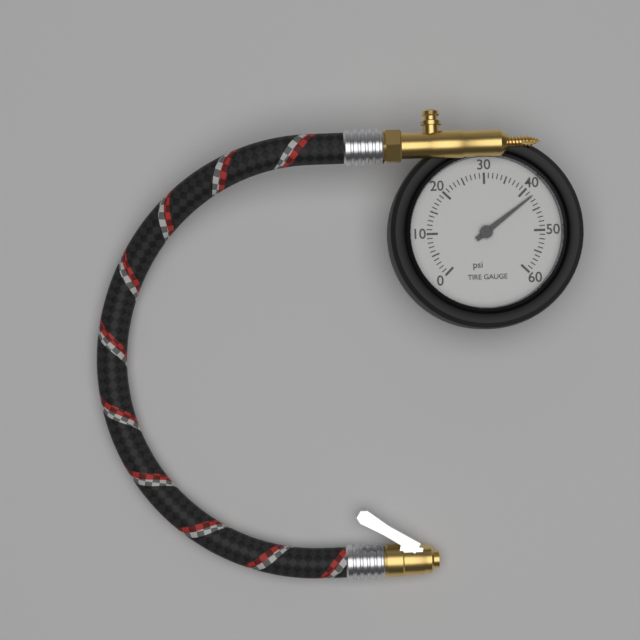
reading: 42 psi
